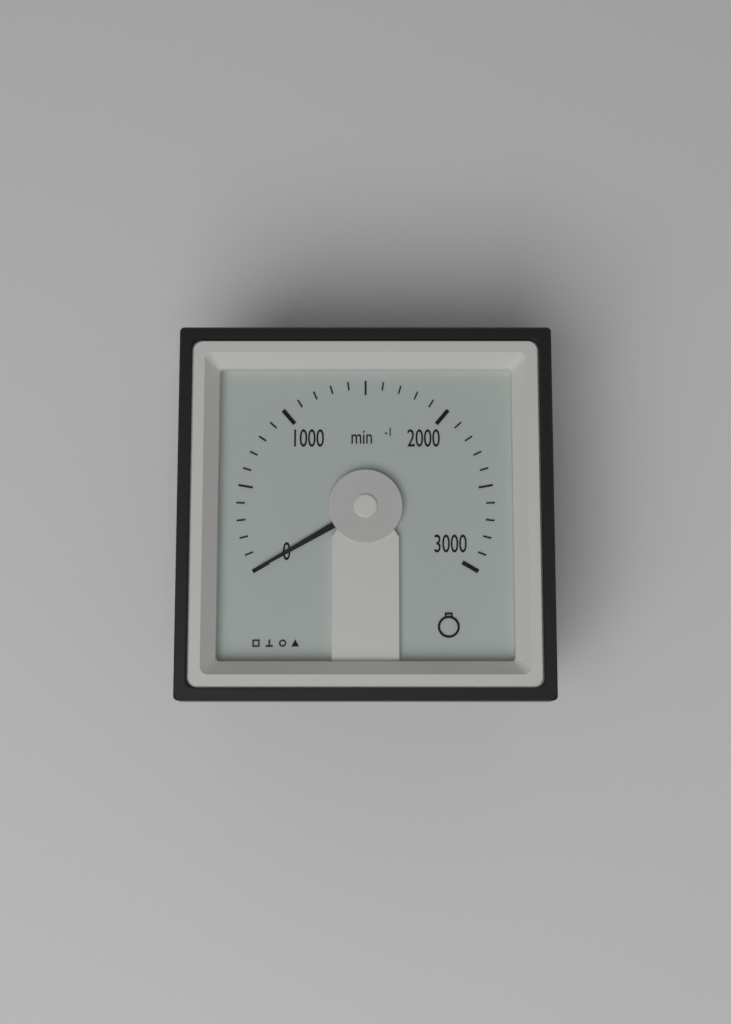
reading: 0 min⁻¹
